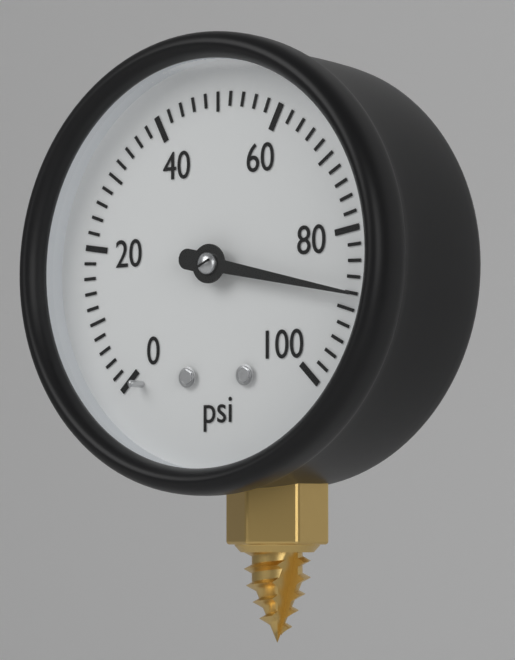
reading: 88 psi
